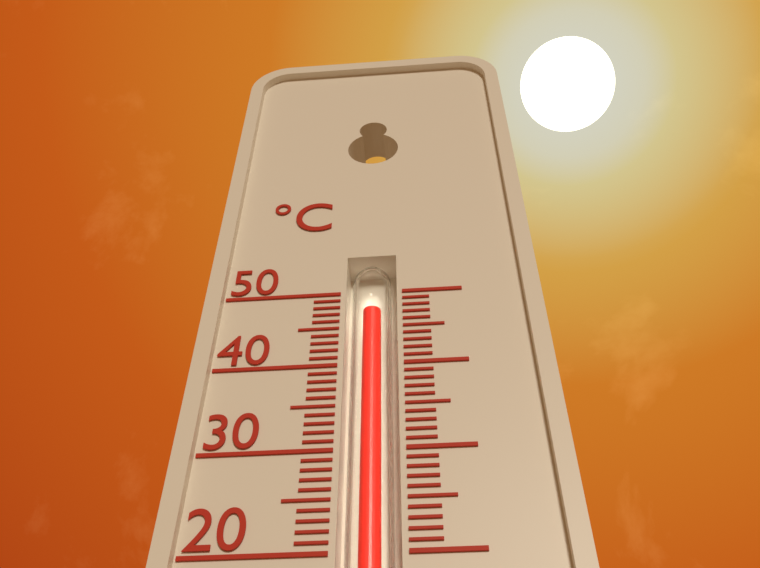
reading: 48 °C
